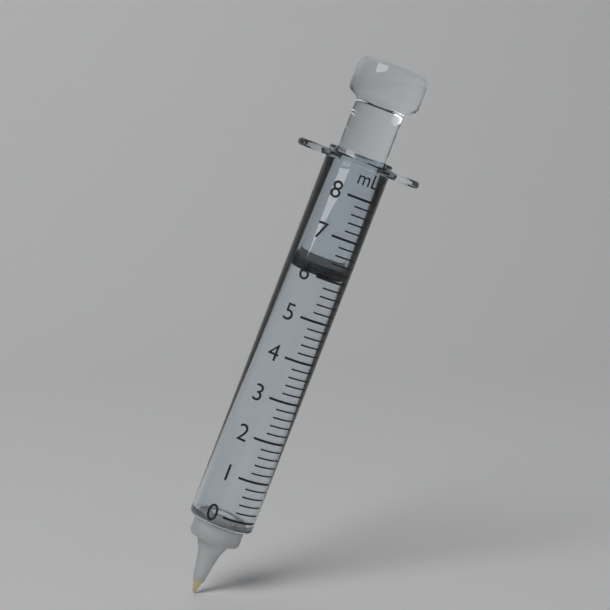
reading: 6.0 ml
